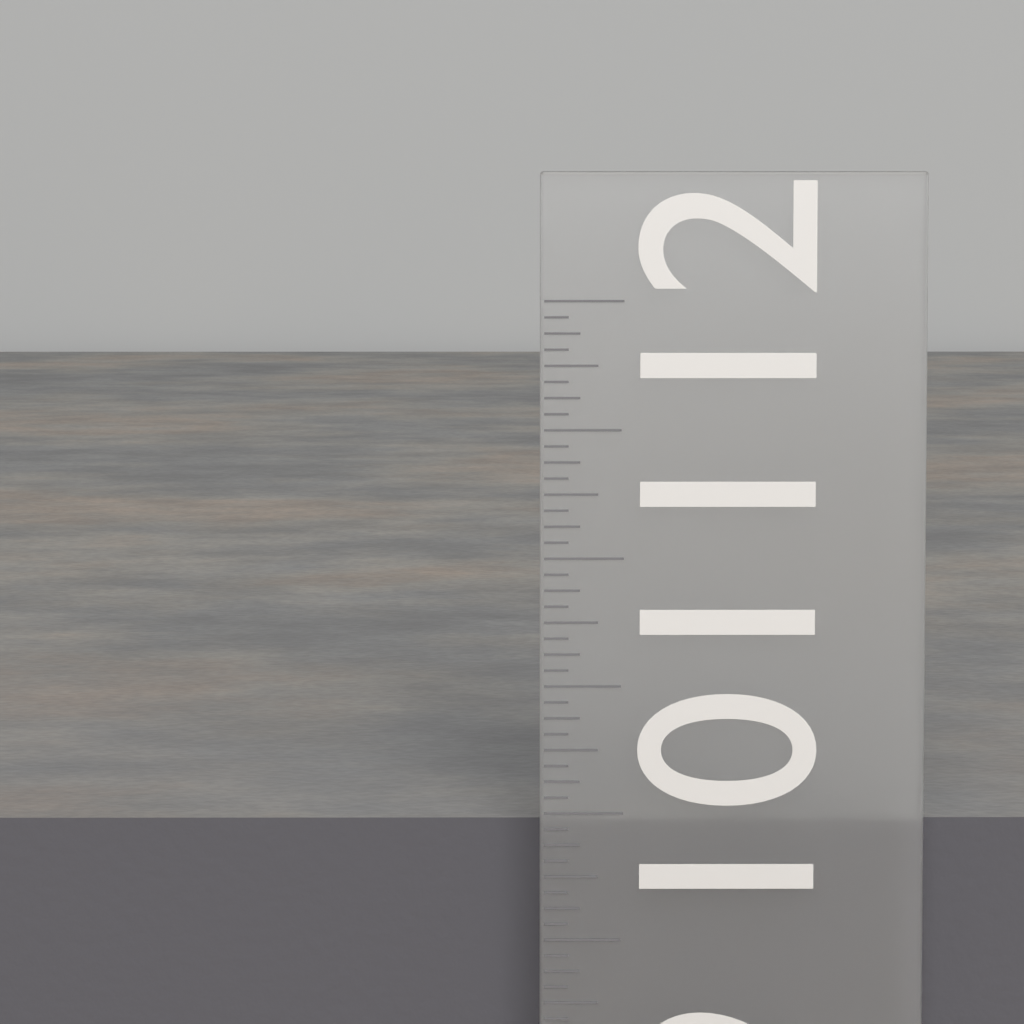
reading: 9.9375 in
